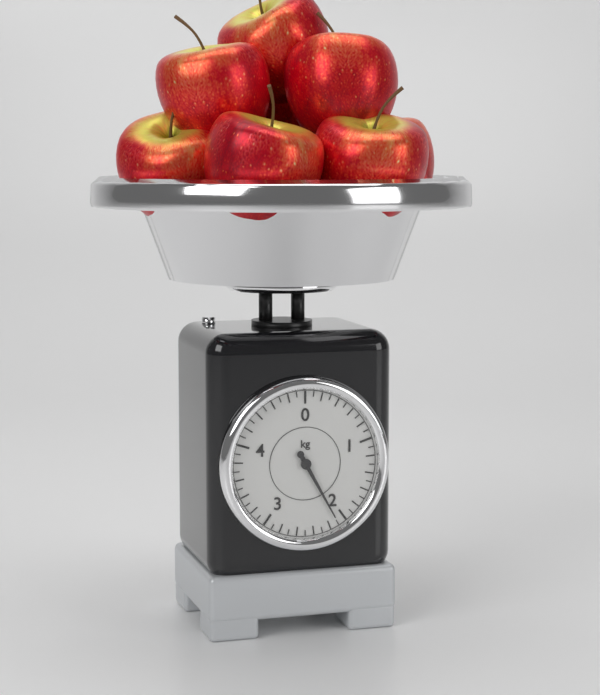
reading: 2.1 kg
